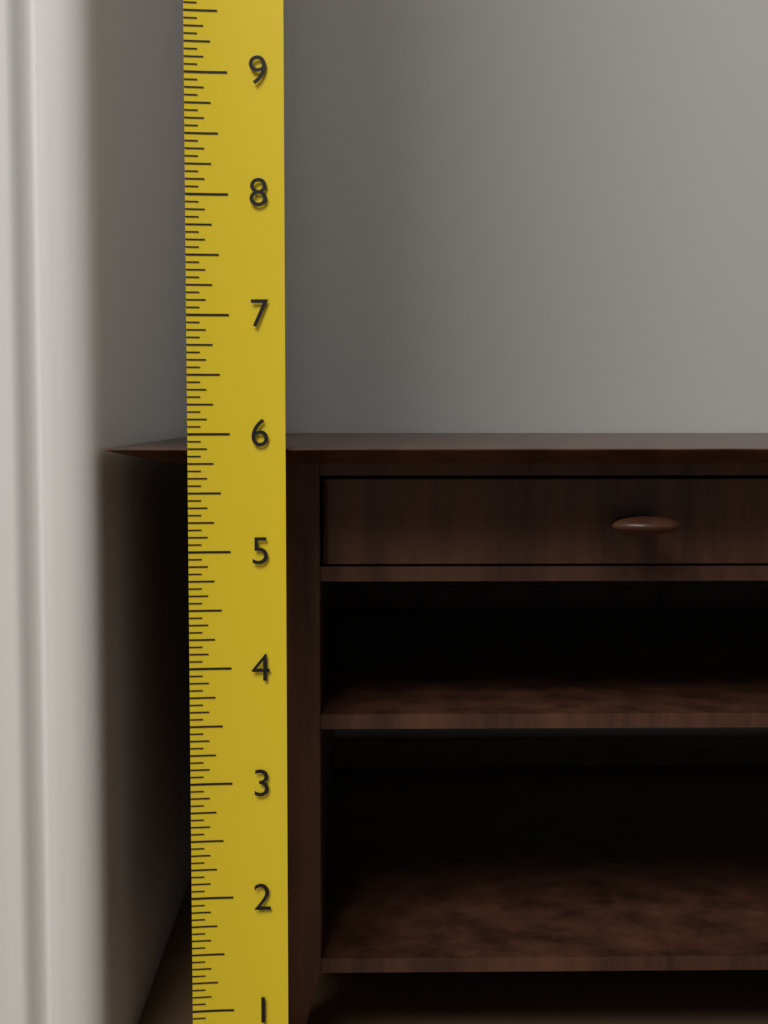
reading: 5.8750 (no unit)
